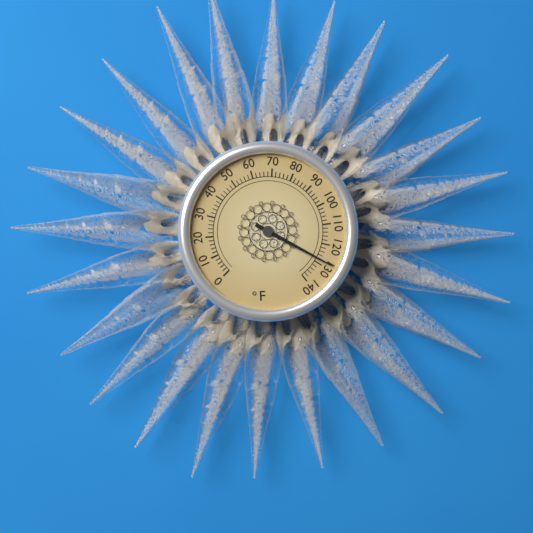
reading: 128 °F
